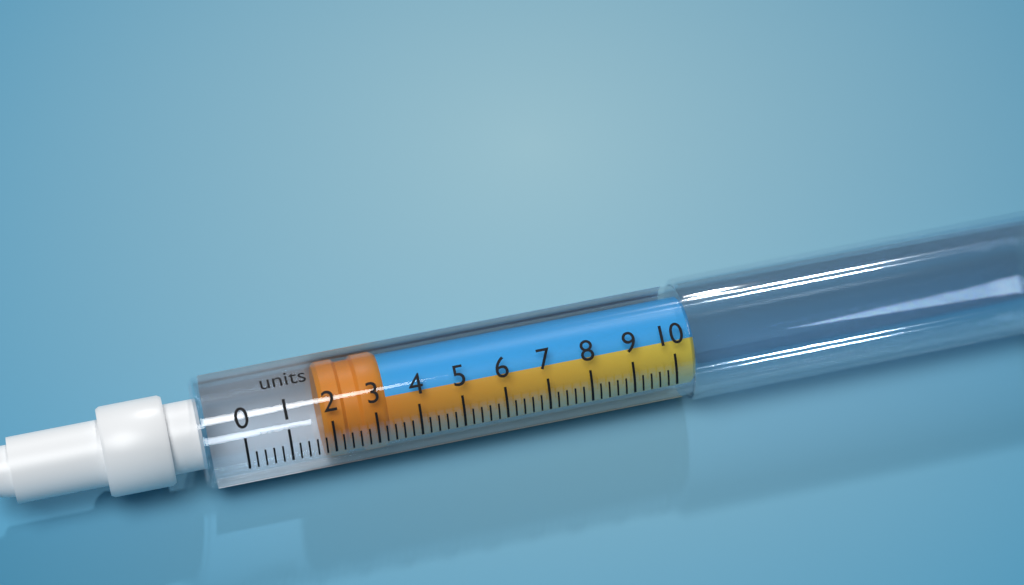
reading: 1.8 units
